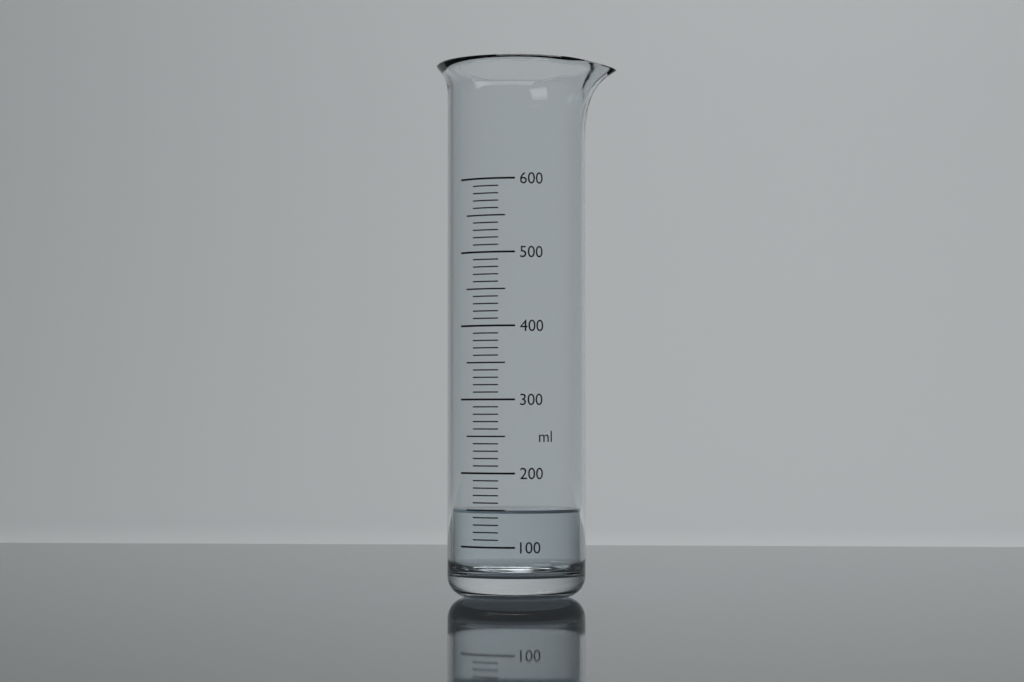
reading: 150 ml
